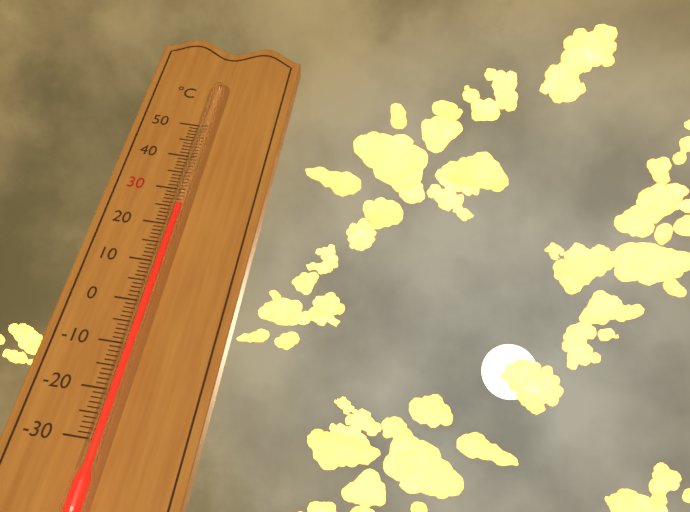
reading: 25 °C
